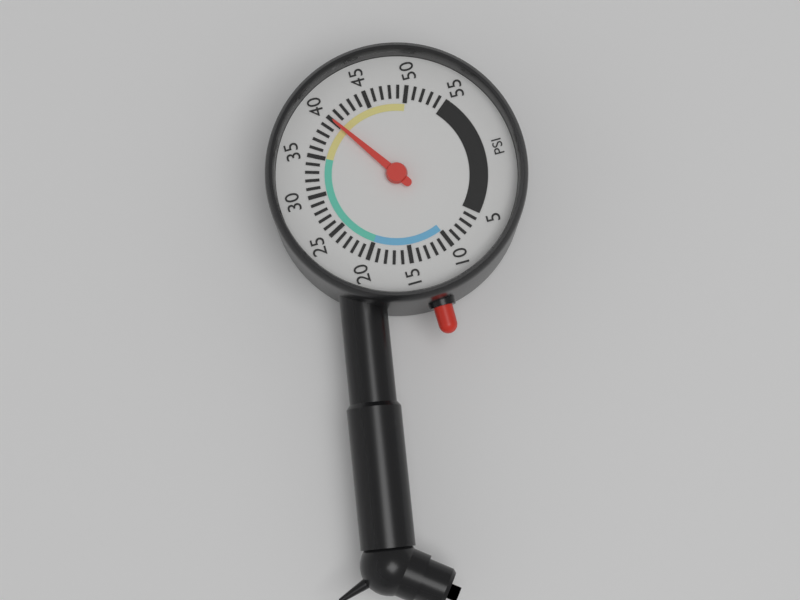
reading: 40 psi
